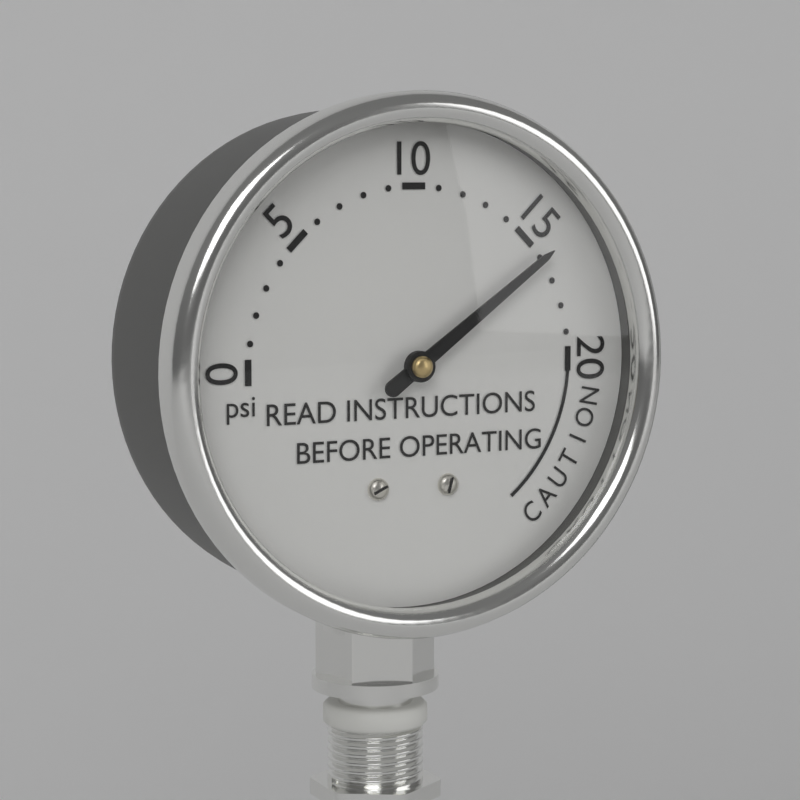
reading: 16 psi
